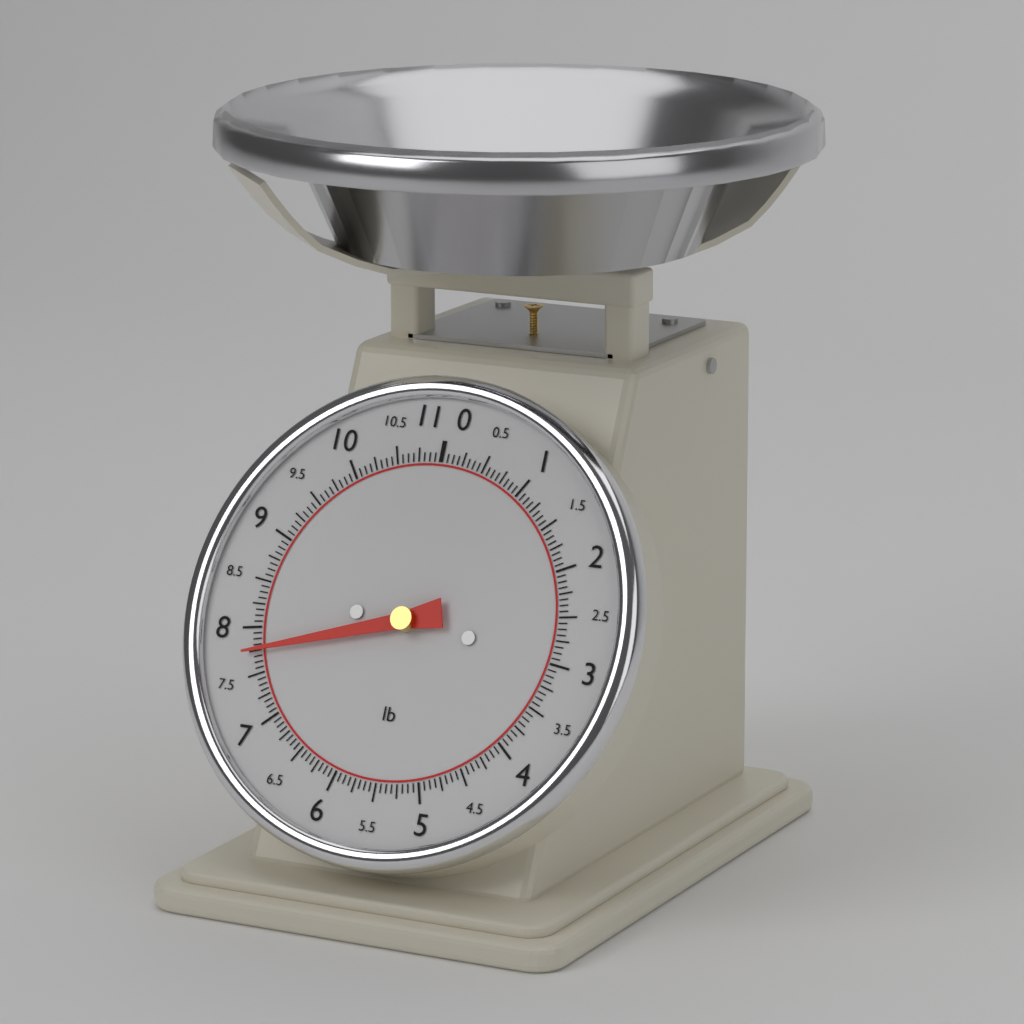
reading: 7.7500 lb
